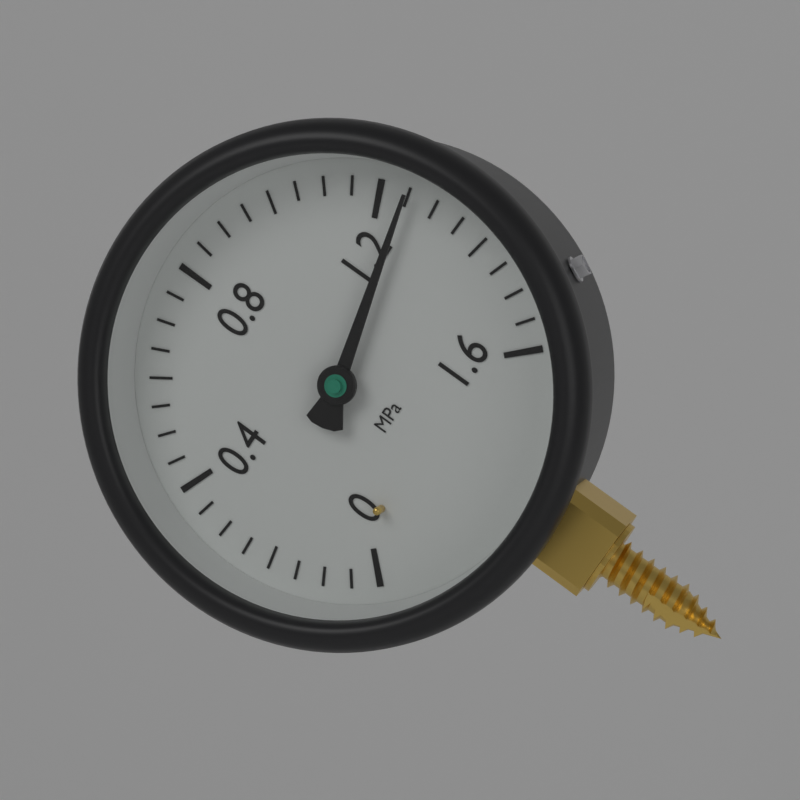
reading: 1.25 MPa
